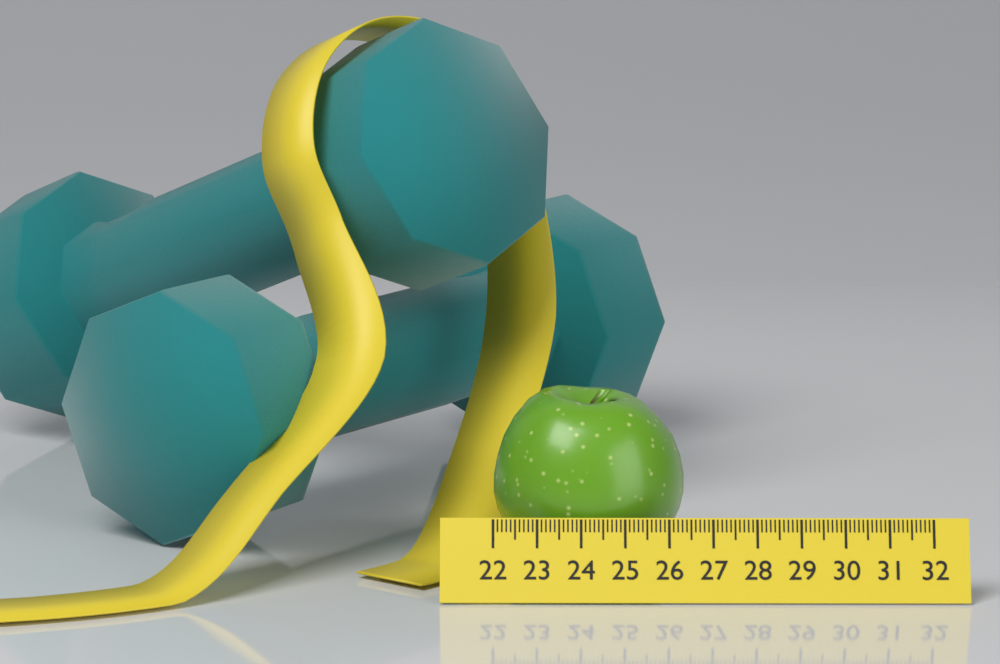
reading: 26.4 (no unit)
